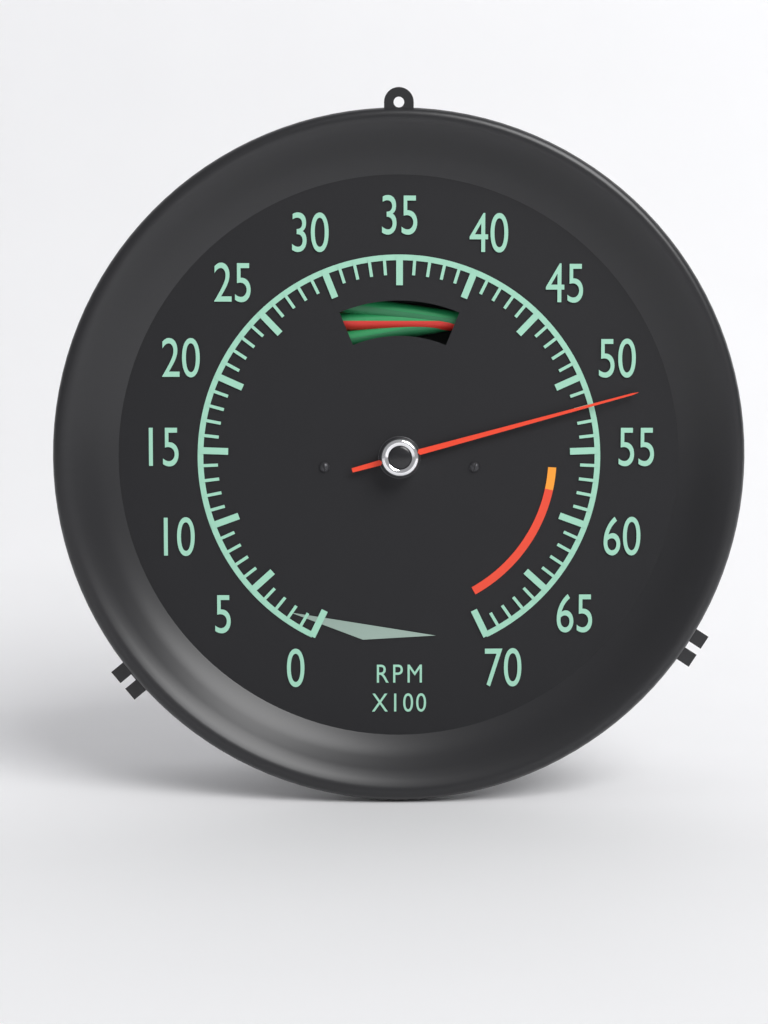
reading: 52 RPM x100
